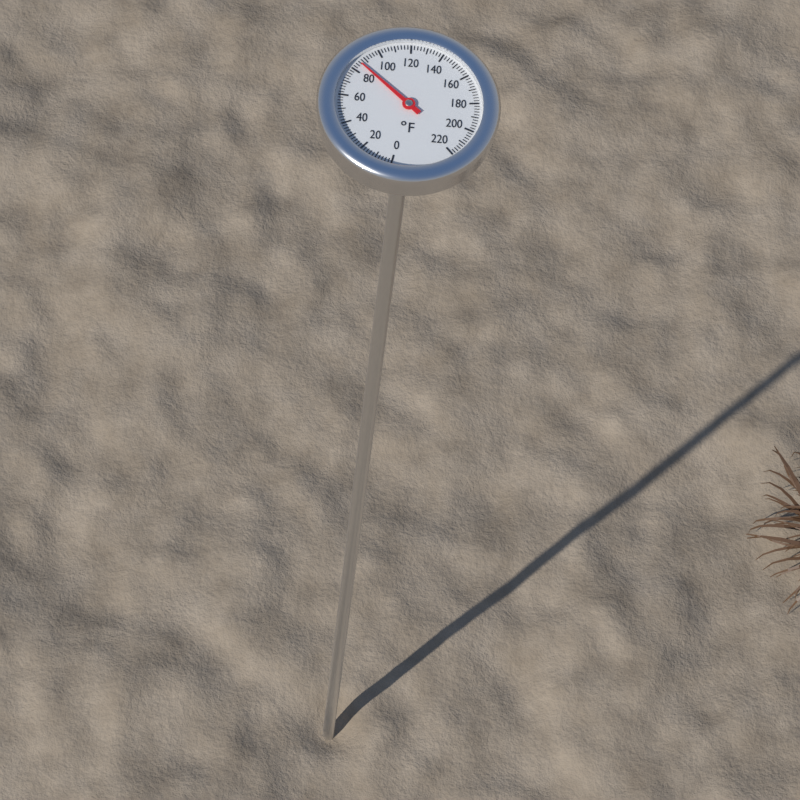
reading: 86 °F
